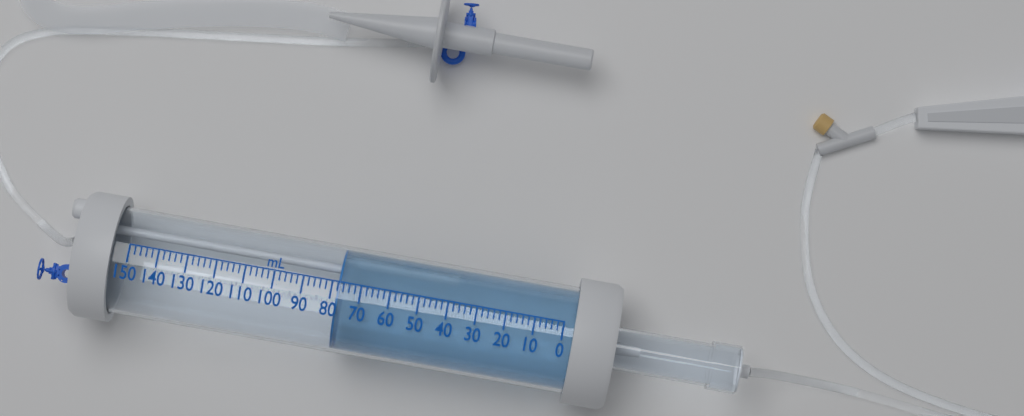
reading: 78 mL
